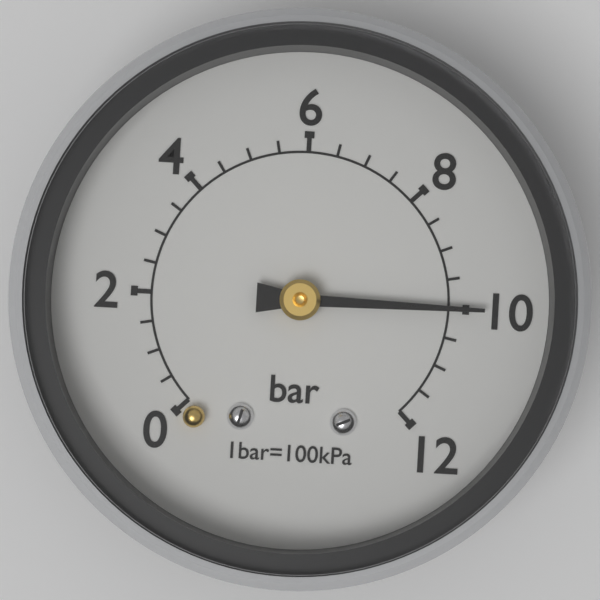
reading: 10.0 bar
